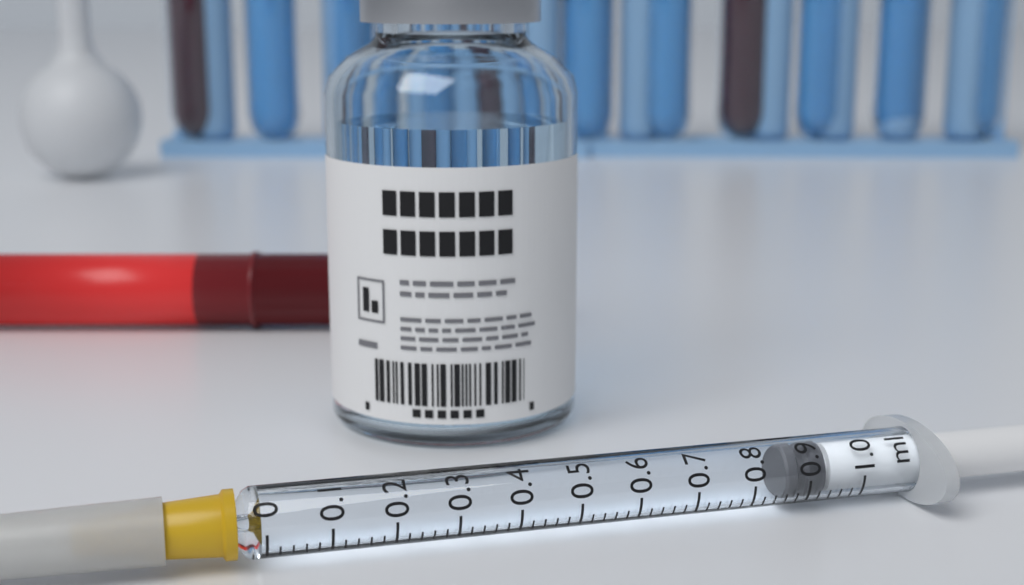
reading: 0.86 ml
